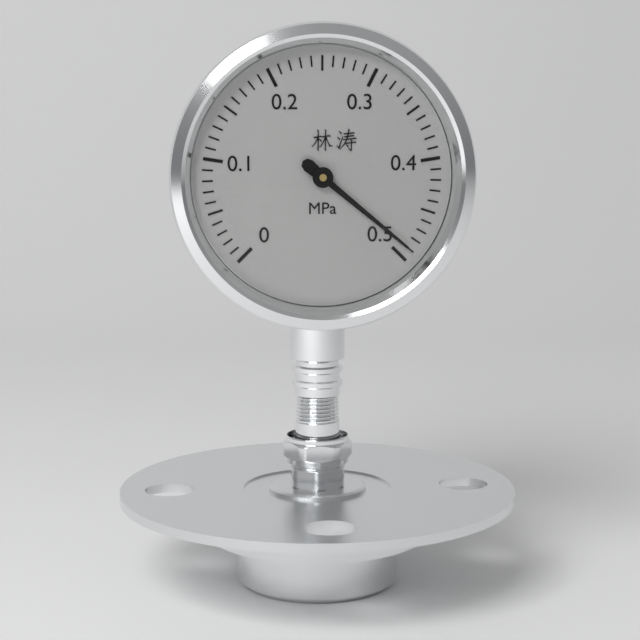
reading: 0.49 MPa
